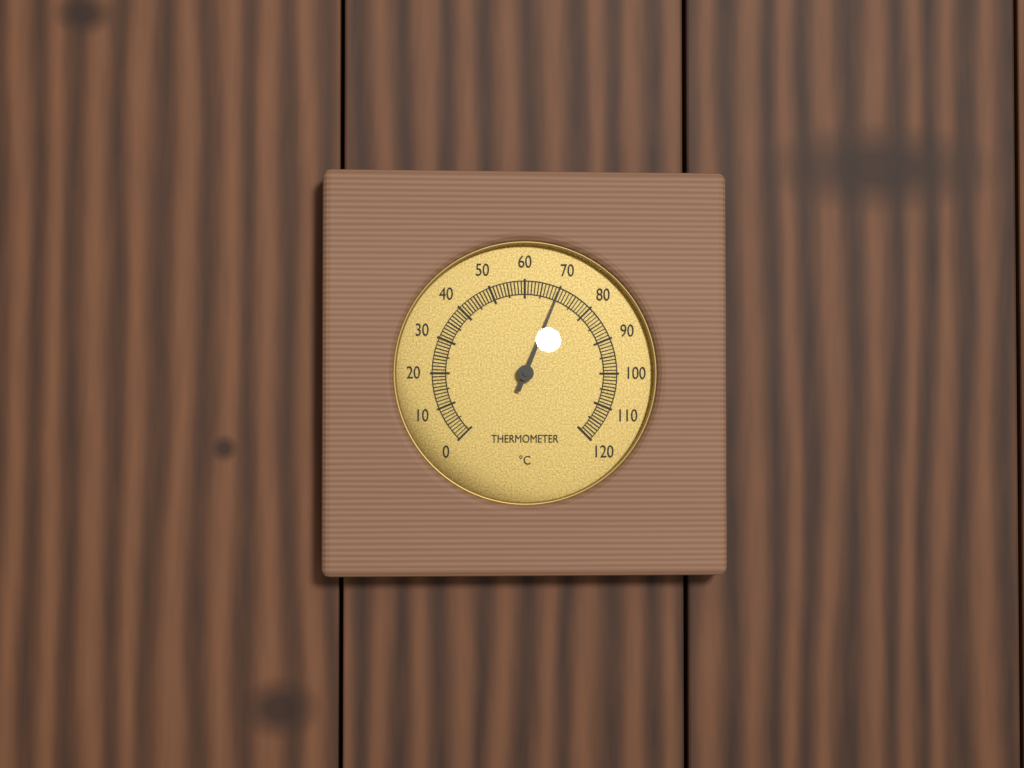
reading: 70 °C
